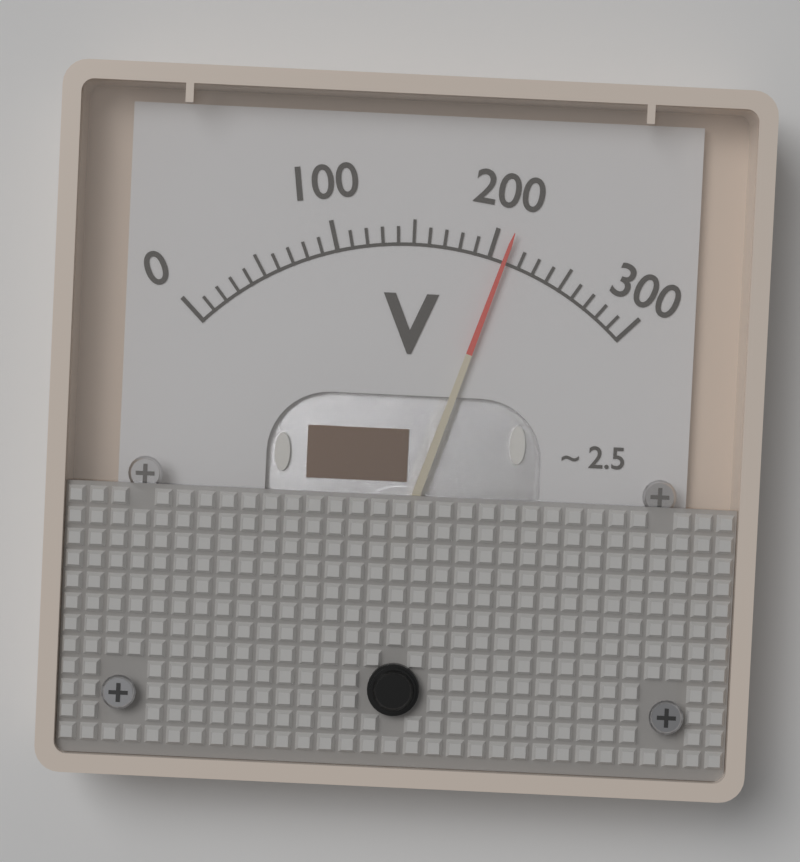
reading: 210 V
